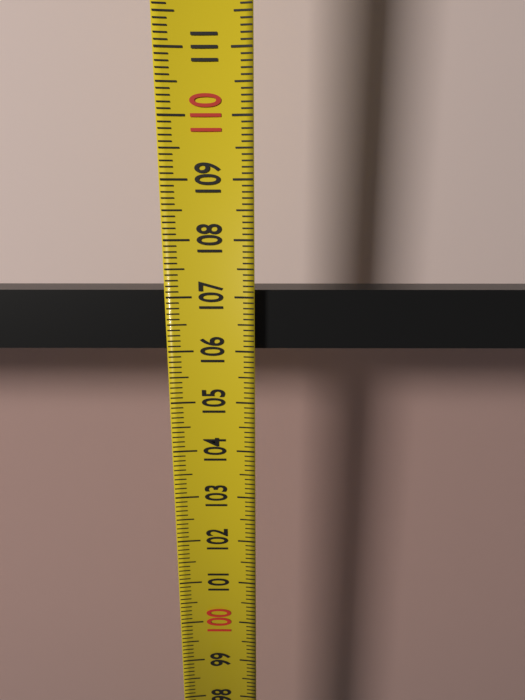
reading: 107.1 (no unit)
